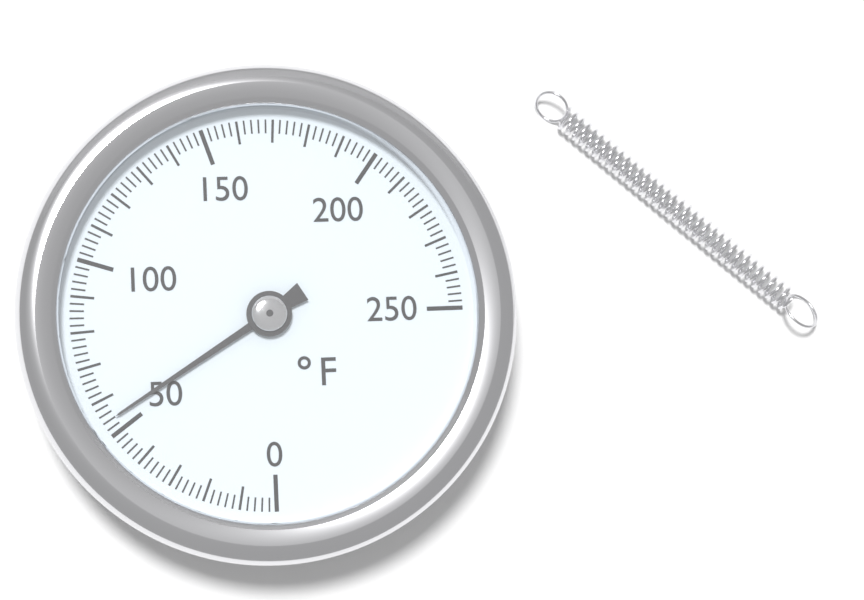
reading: 54 °F
